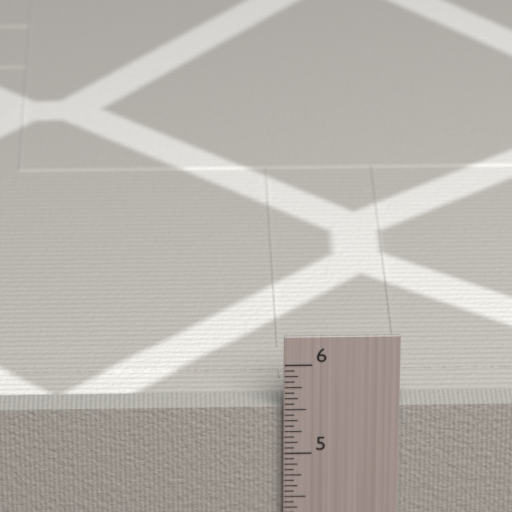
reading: 5.5000 in
